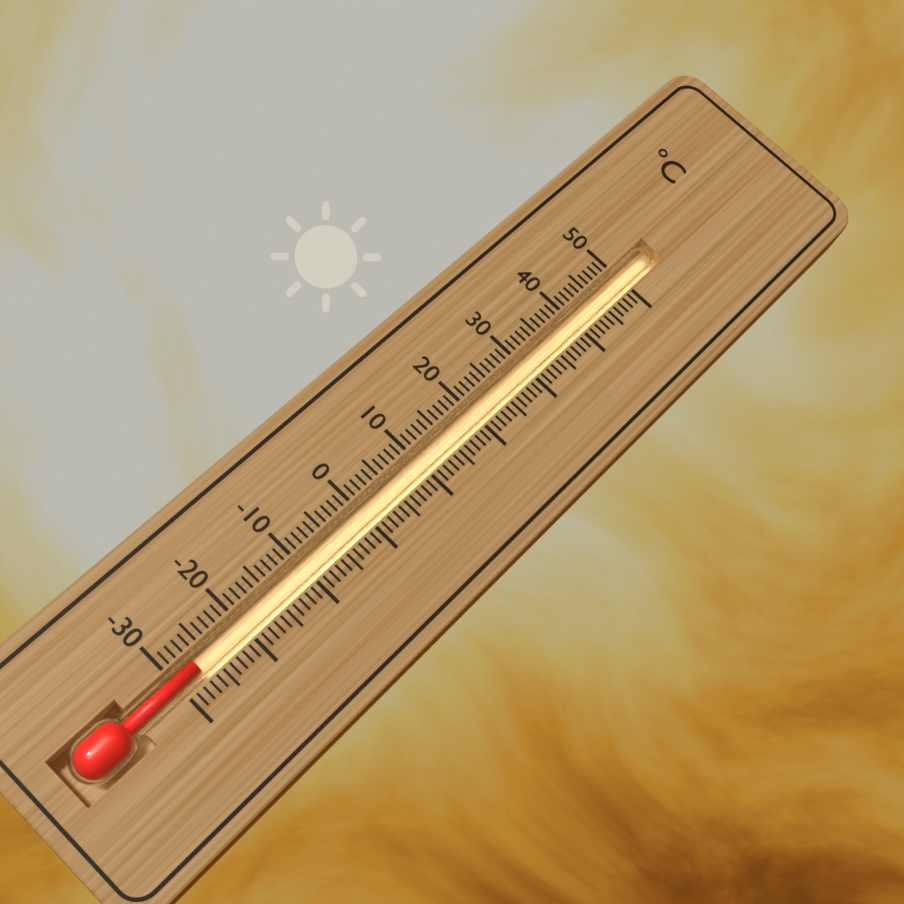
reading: -27 °C
